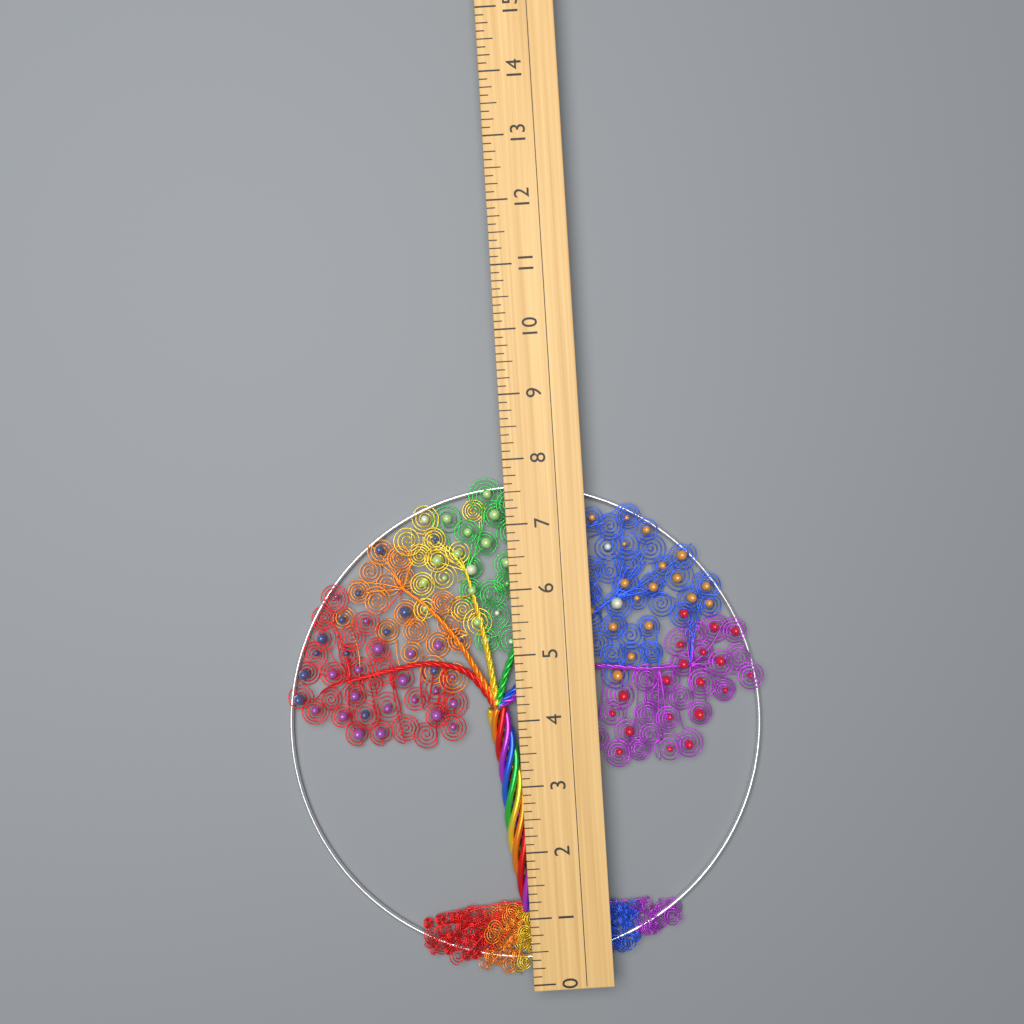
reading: 7.750 (no unit)
